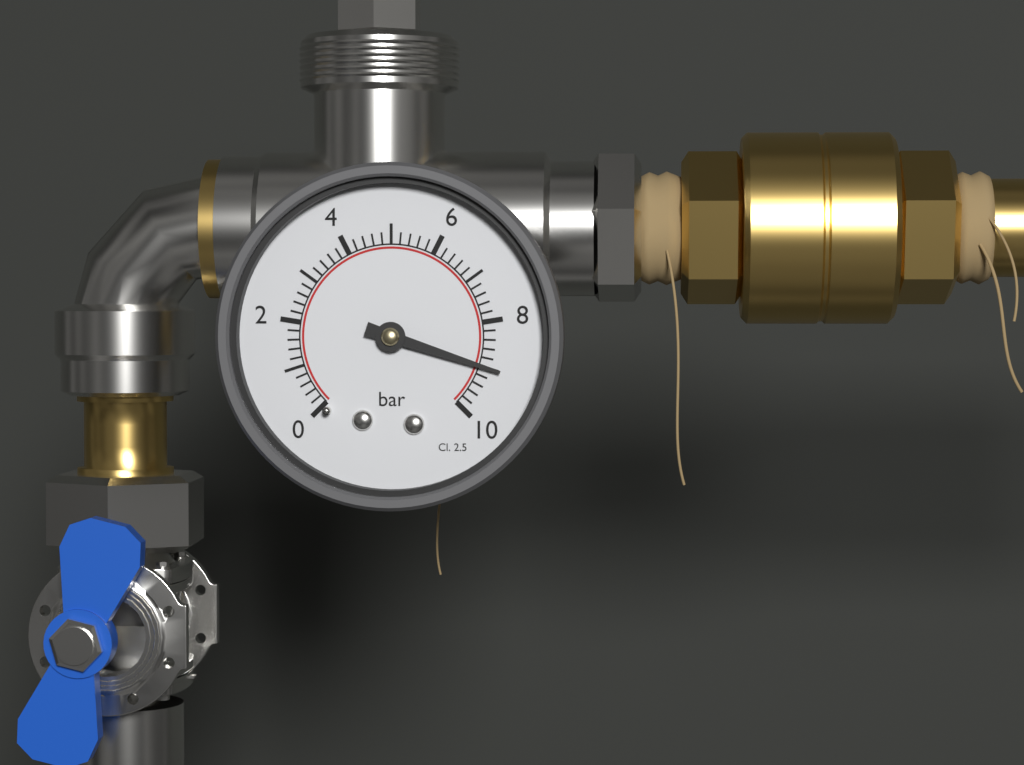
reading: 9.0 bar
